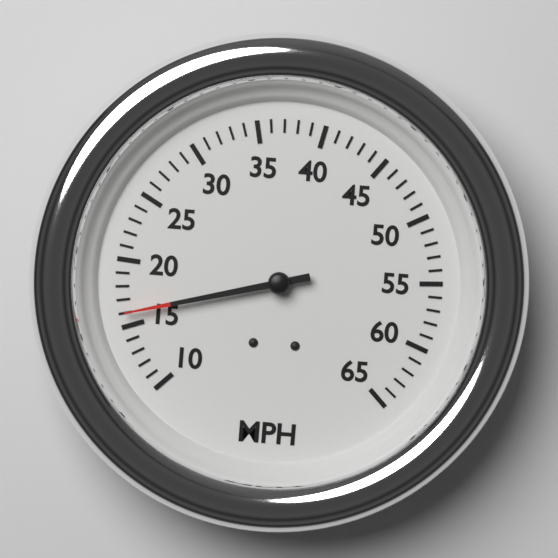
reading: 16 MPH
